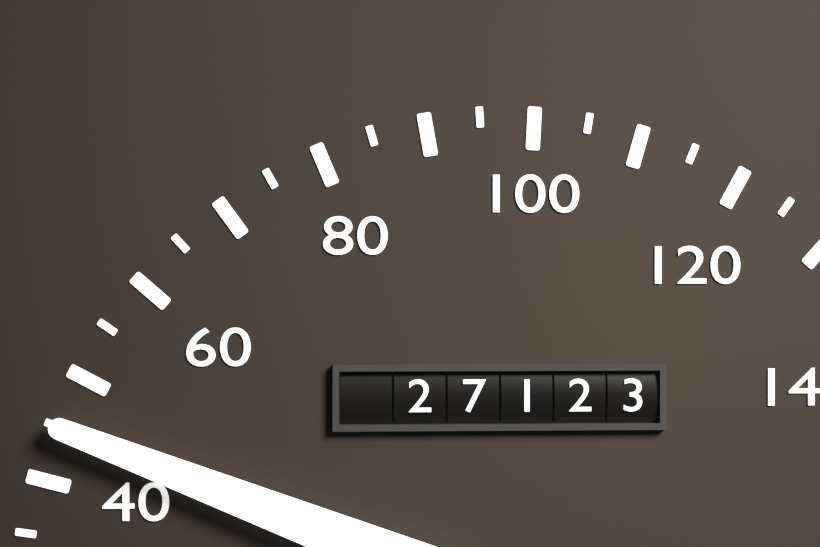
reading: 45 (no unit)
